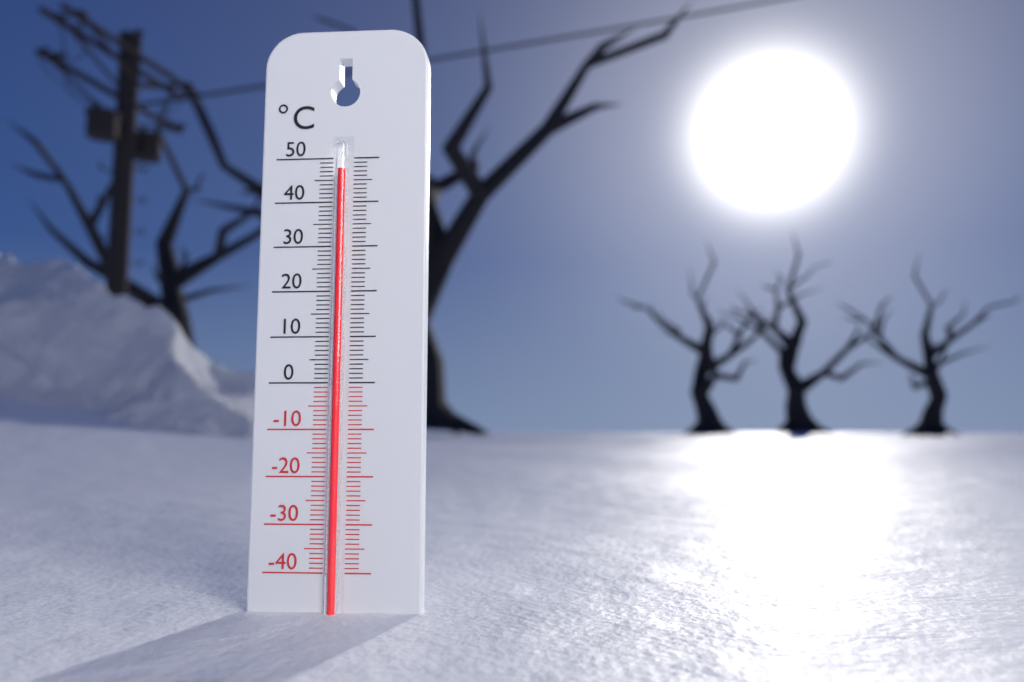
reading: 47 °C
